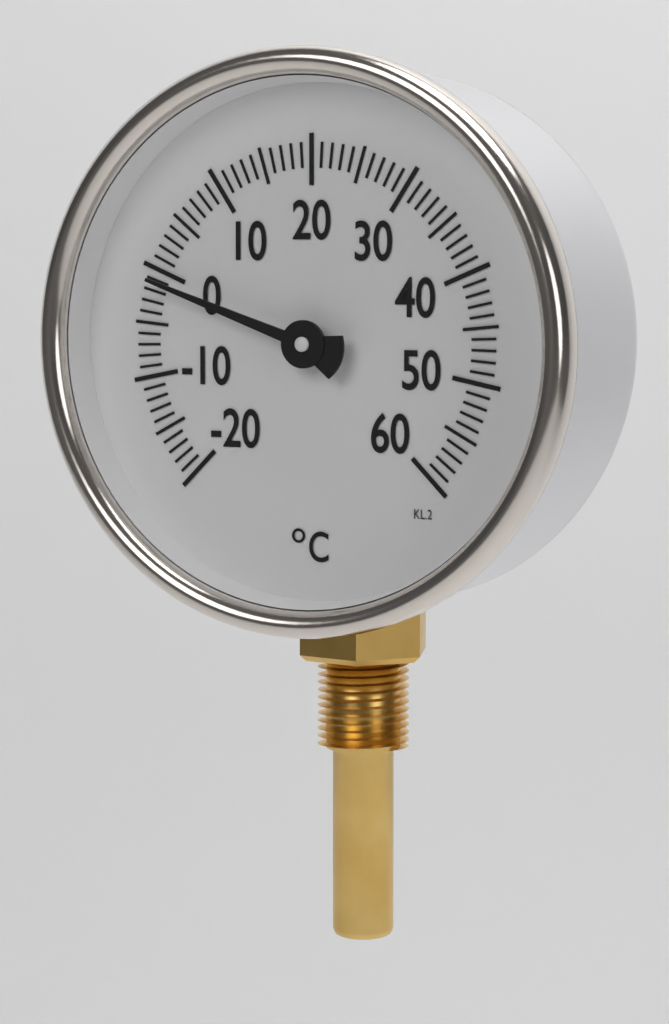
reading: -1 °C
